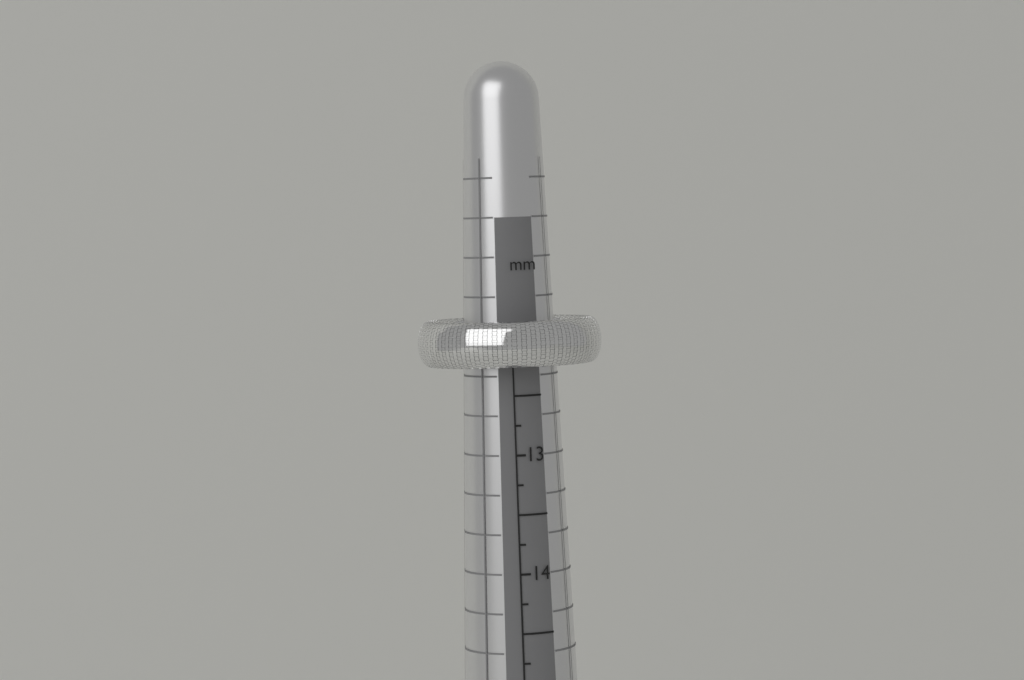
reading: 12.25 mm
